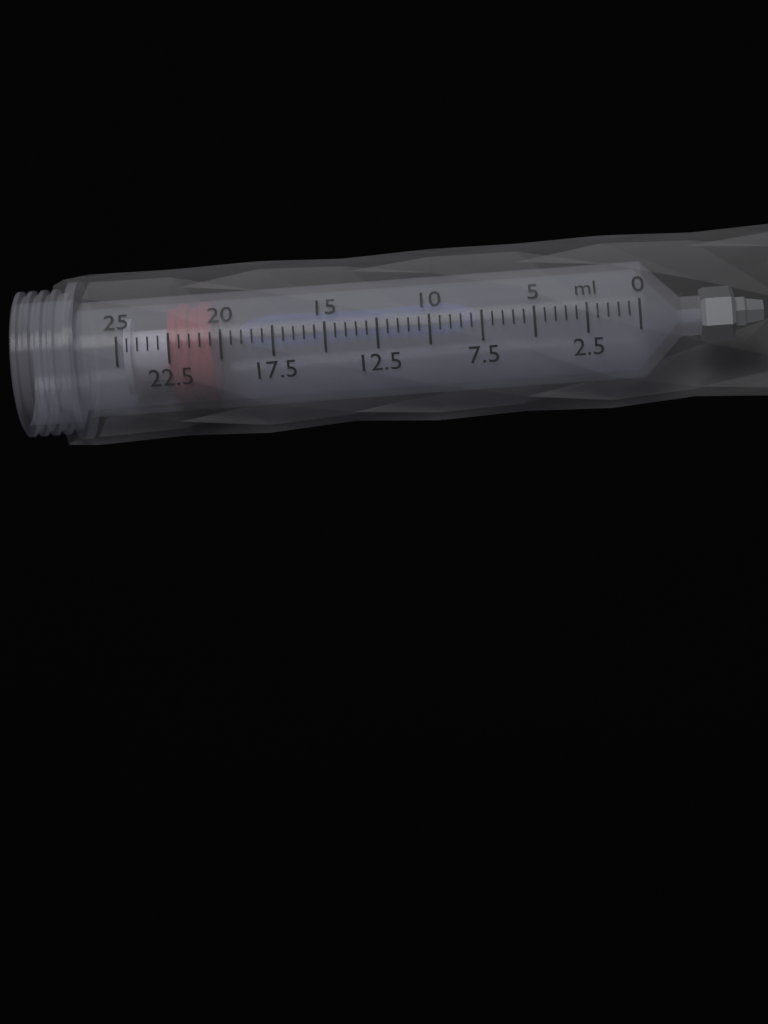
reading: 20.5 ml
